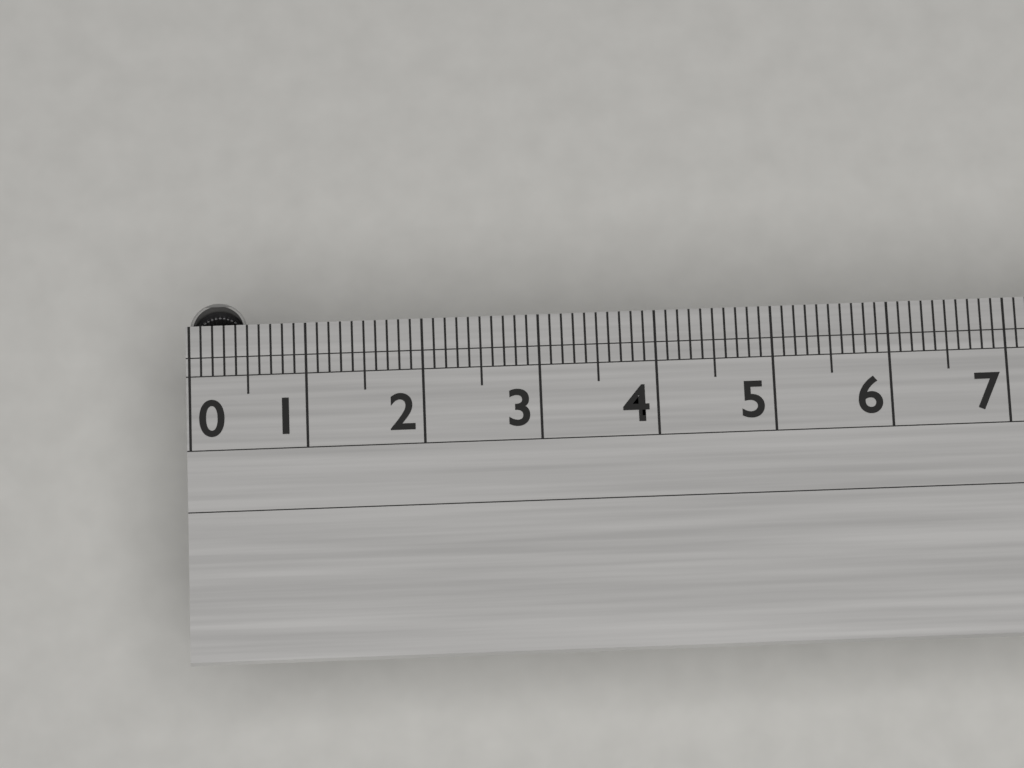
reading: 0.5 (no unit)
